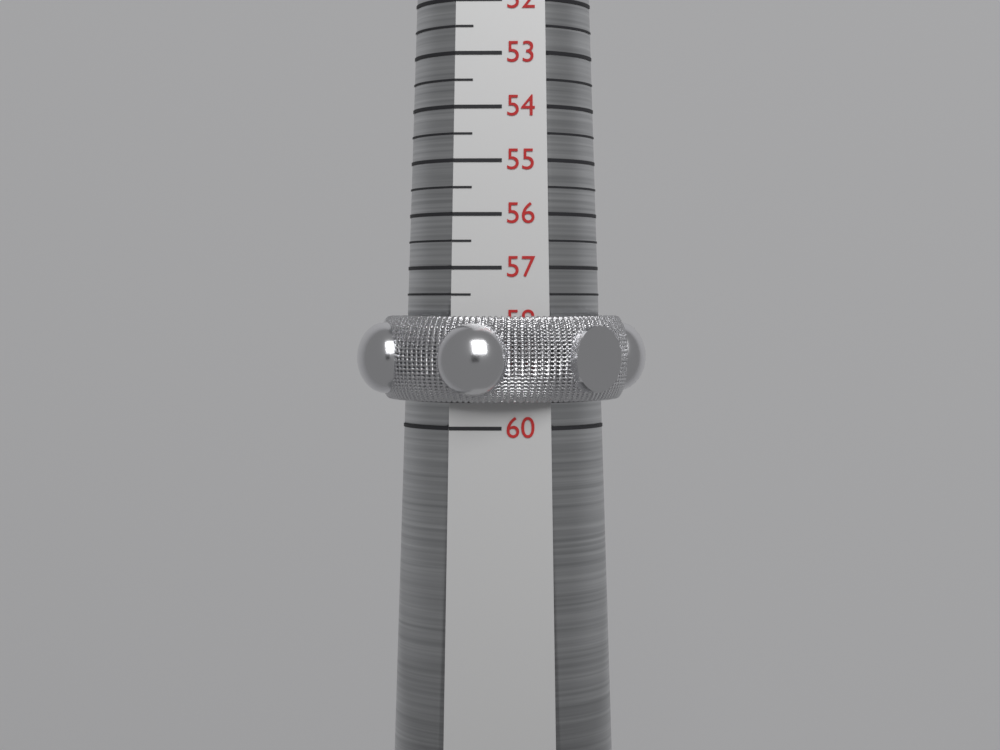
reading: 59.5 (no unit)
